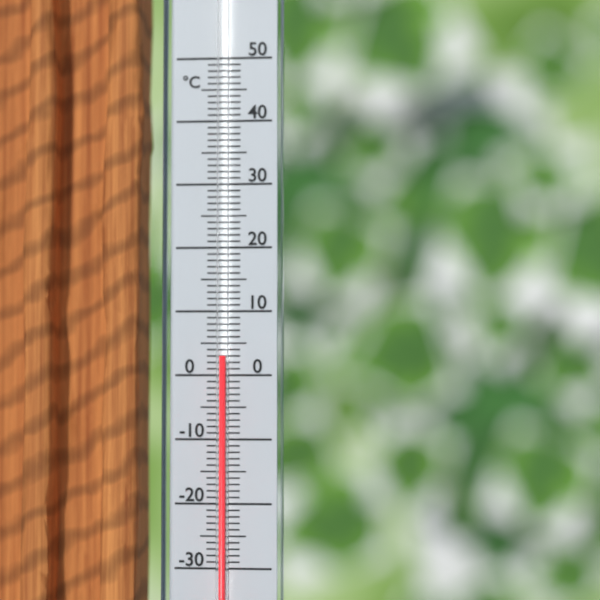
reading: 3 °C
